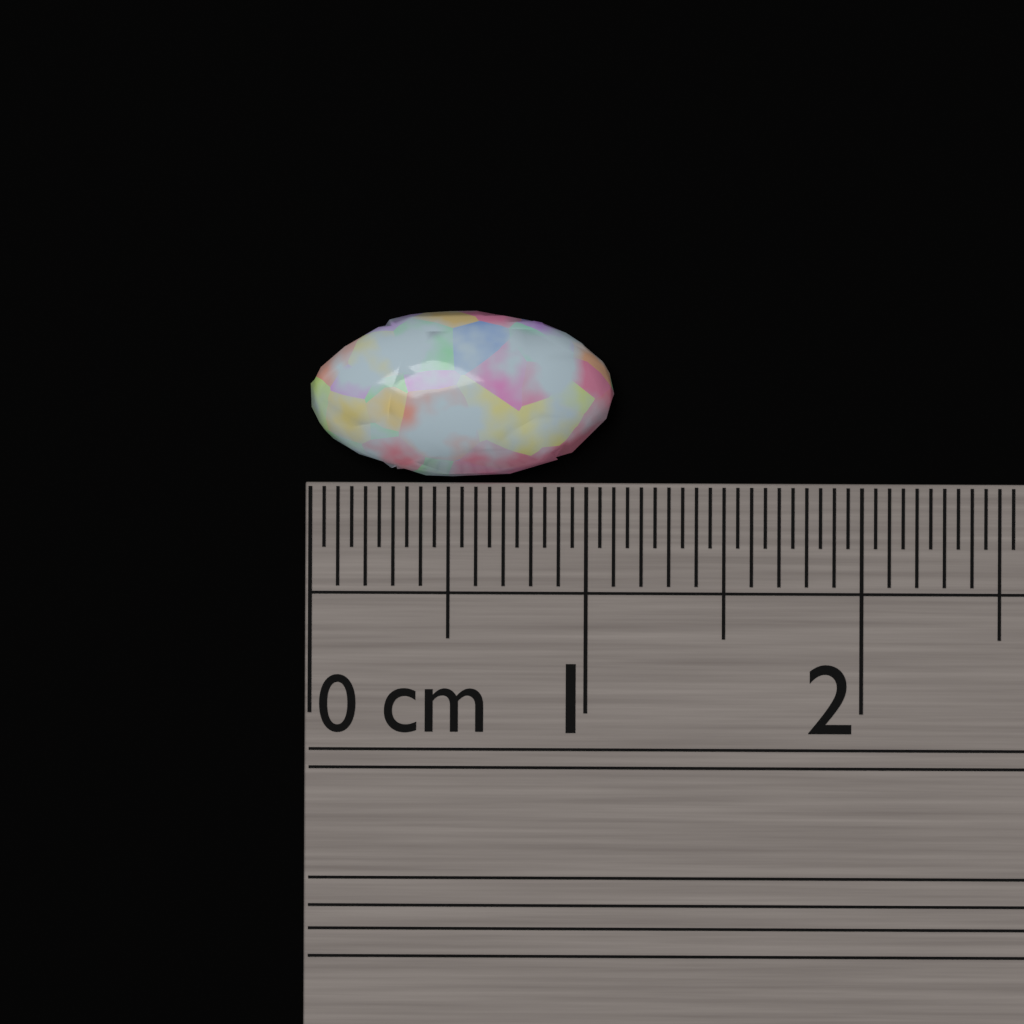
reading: 1.10 cm
